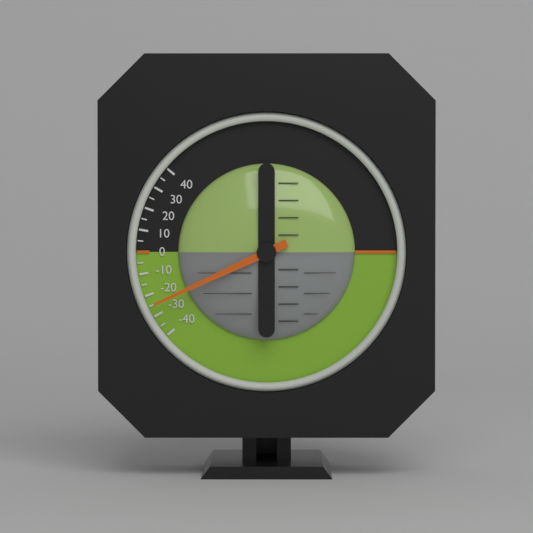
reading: -25 (no unit)
